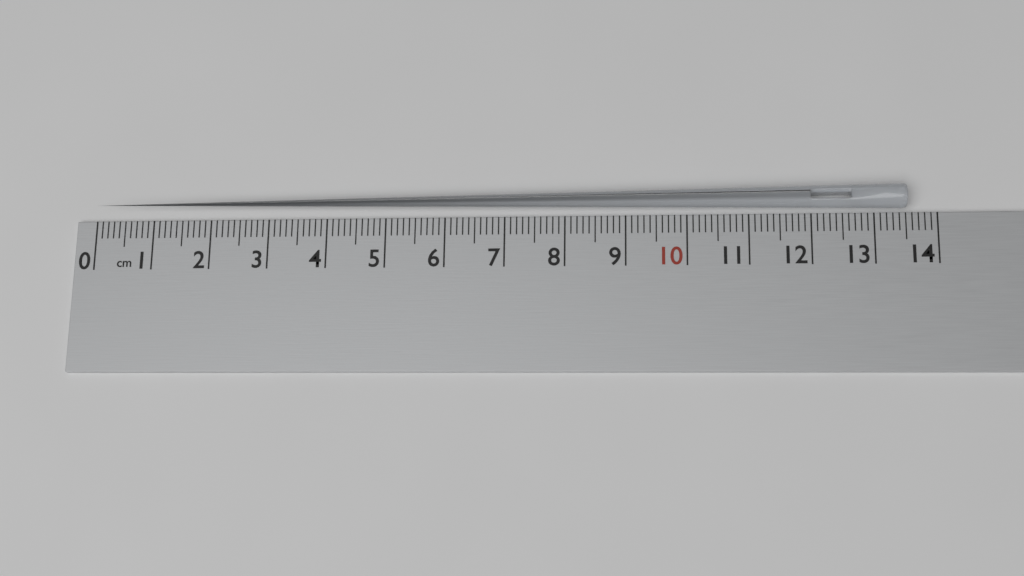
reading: 13.5 cm
